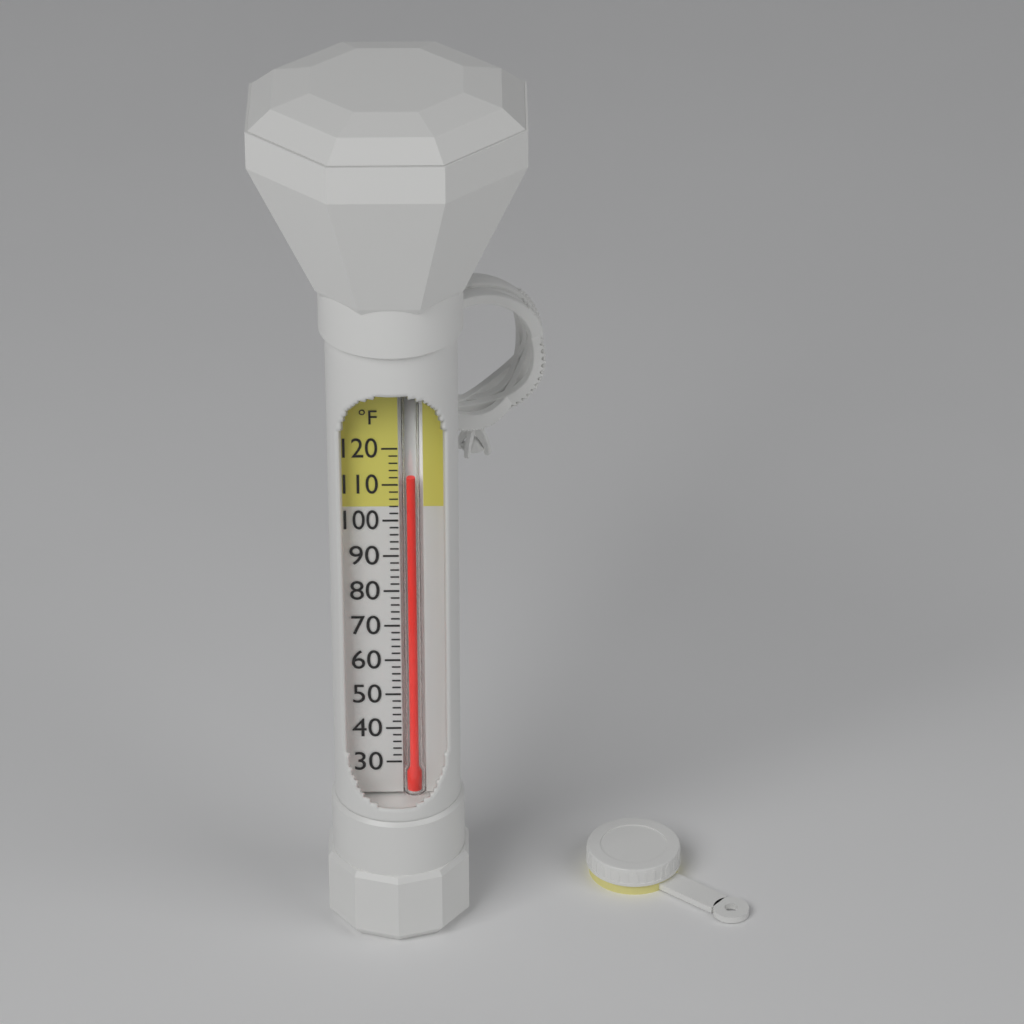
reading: 112 °F
